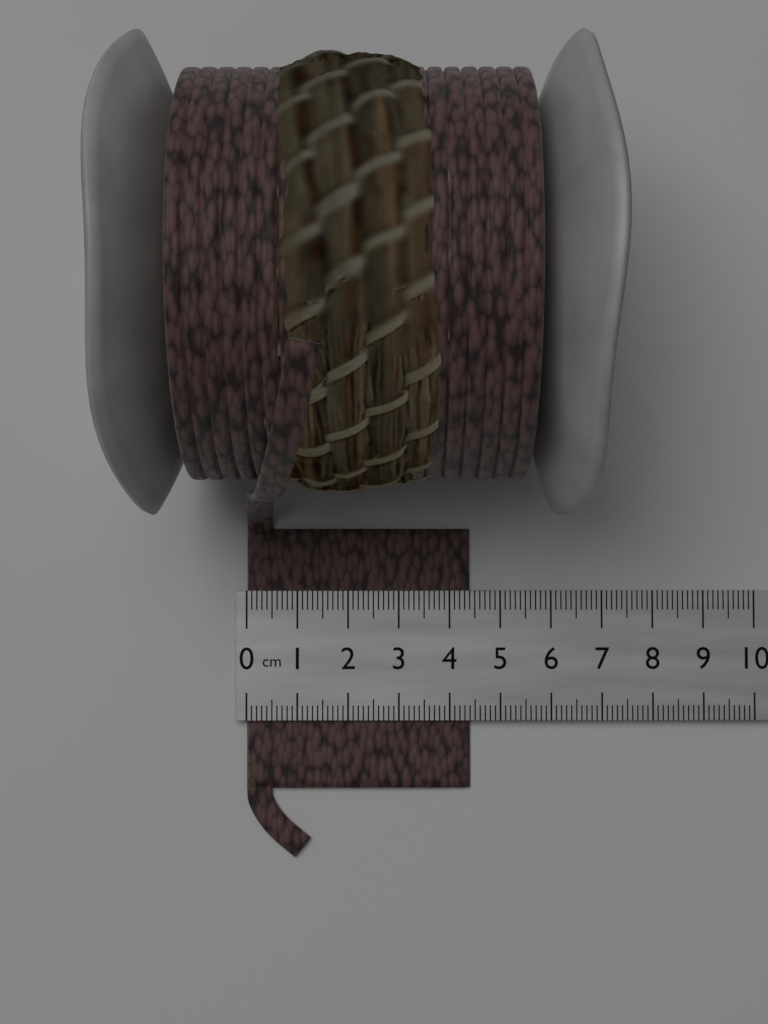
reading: 4.4 cm
